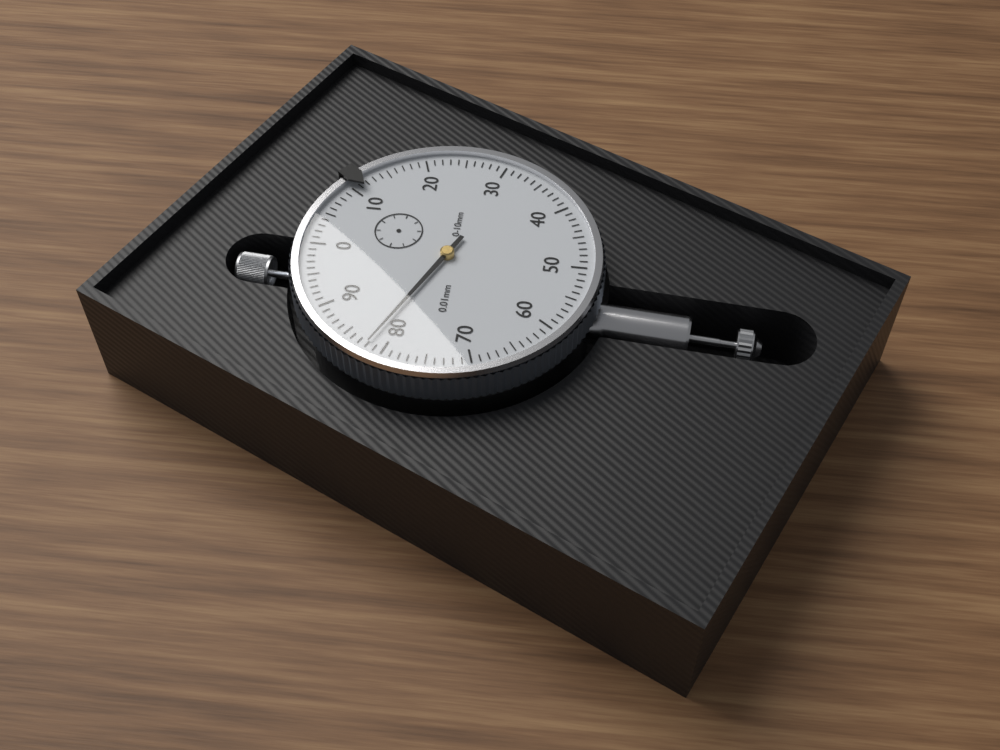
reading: 0.82 mm
